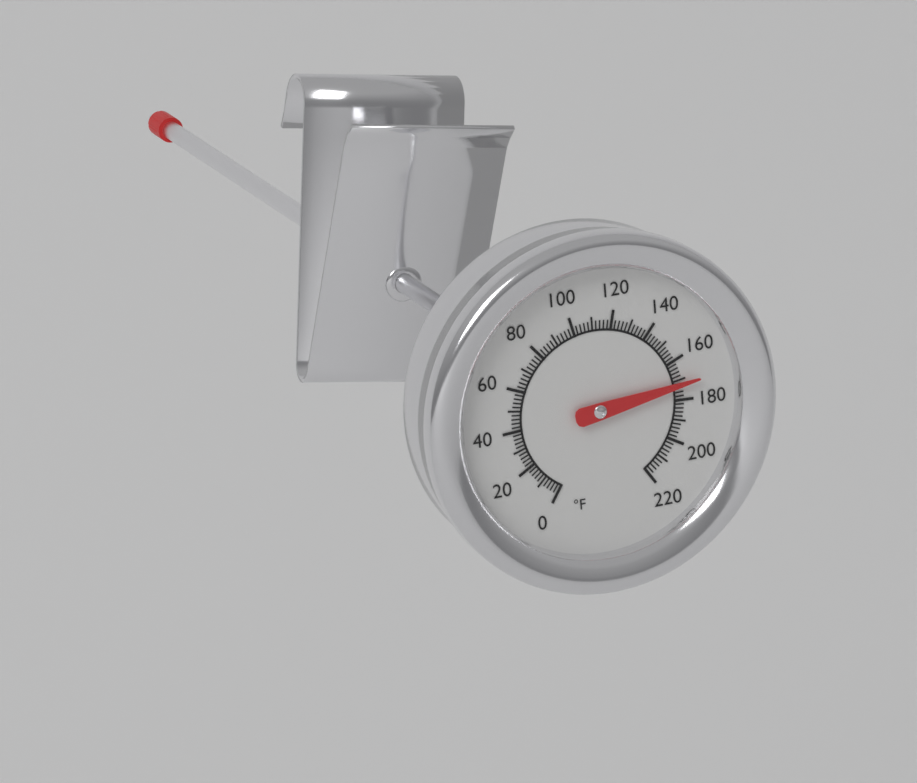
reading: 172 °F
